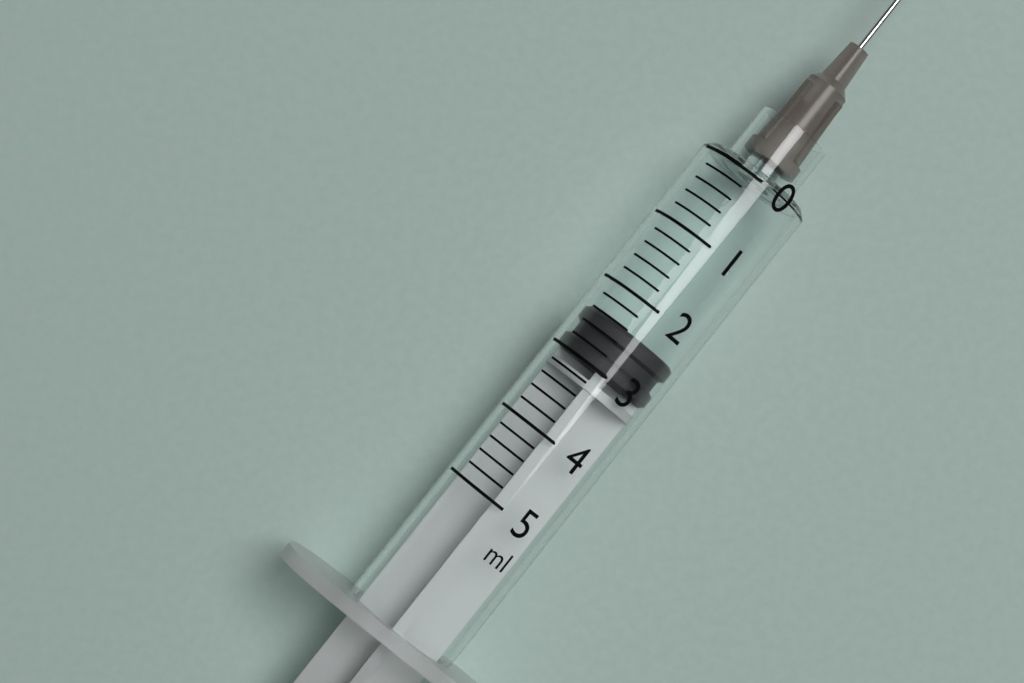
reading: 2.4 ml
